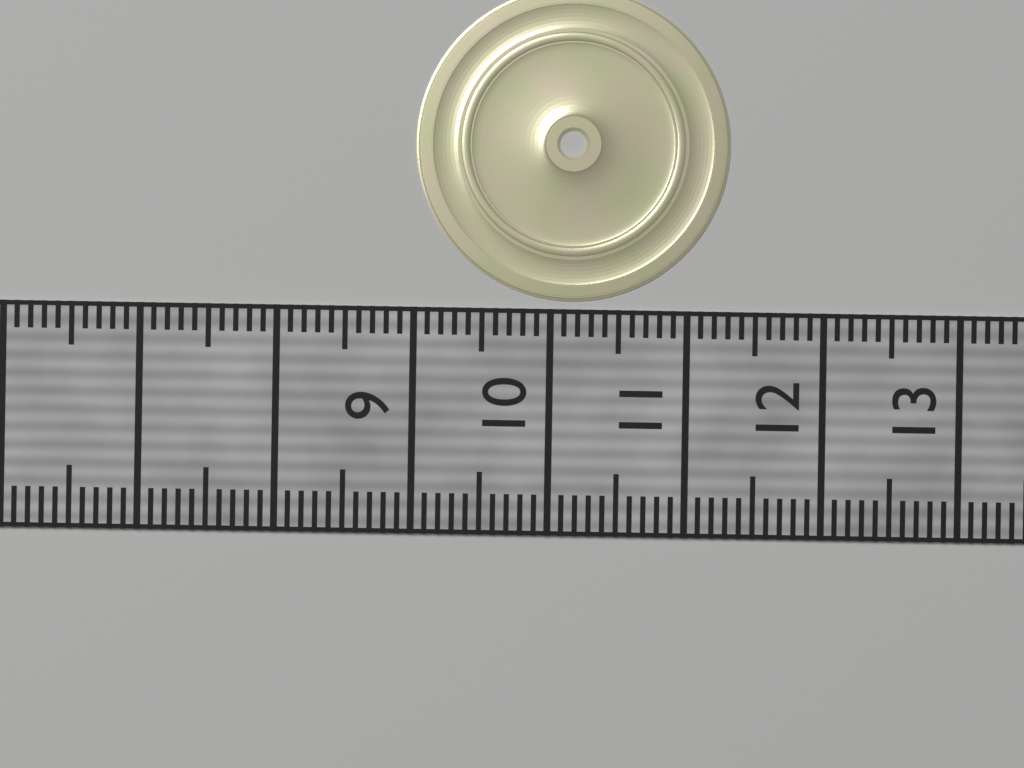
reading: 11.3 (no unit)
